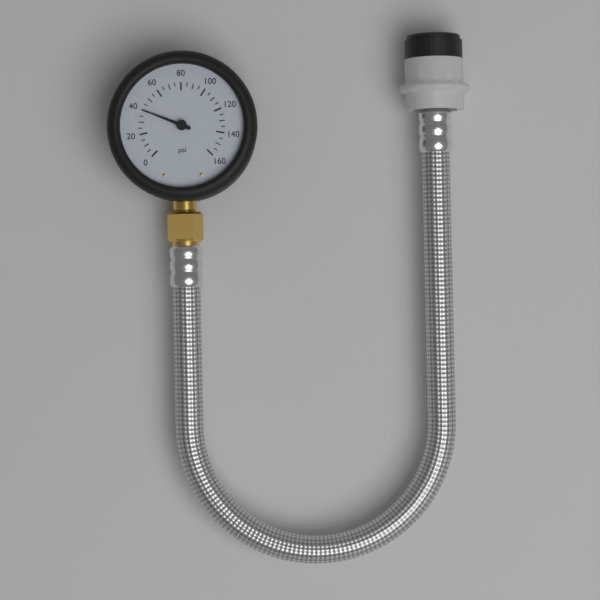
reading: 40 psi
